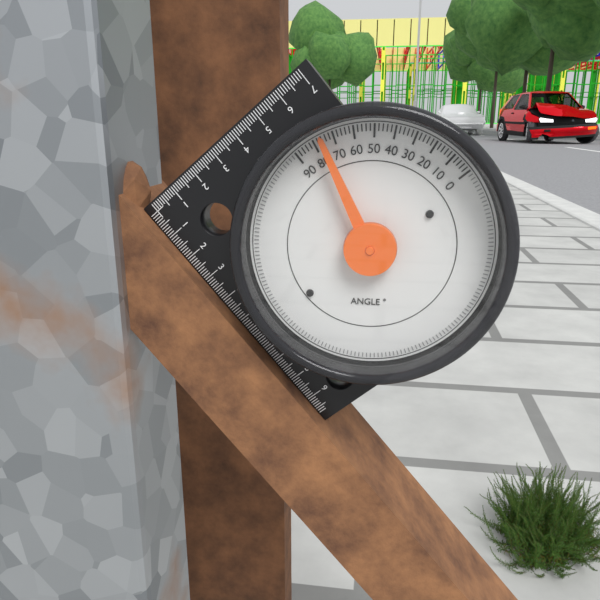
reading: 76 °
